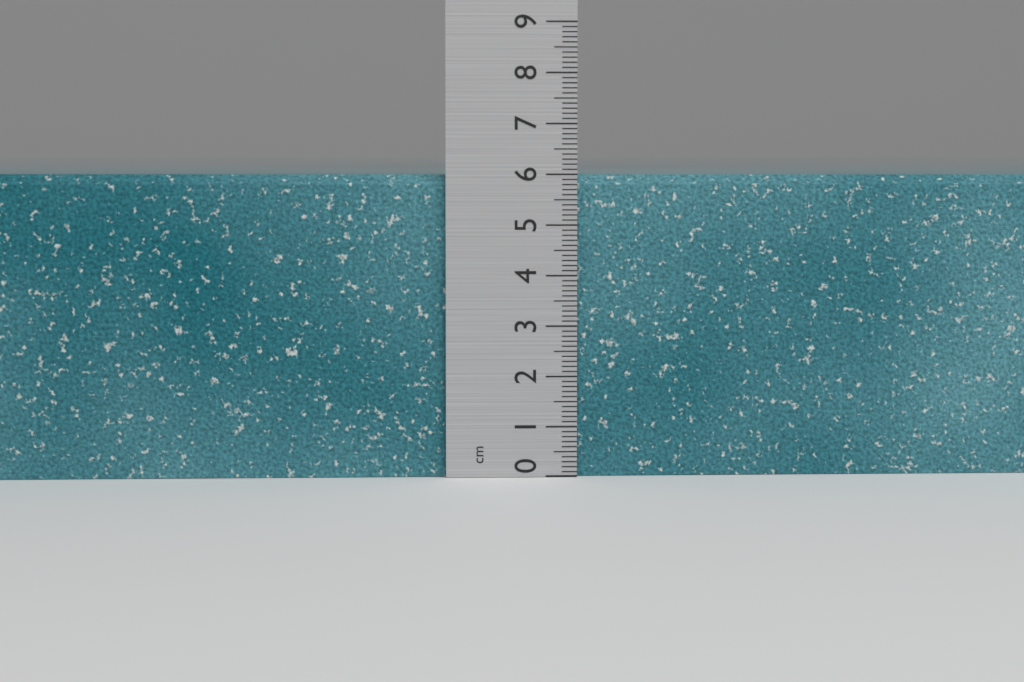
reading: 6.0 cm
